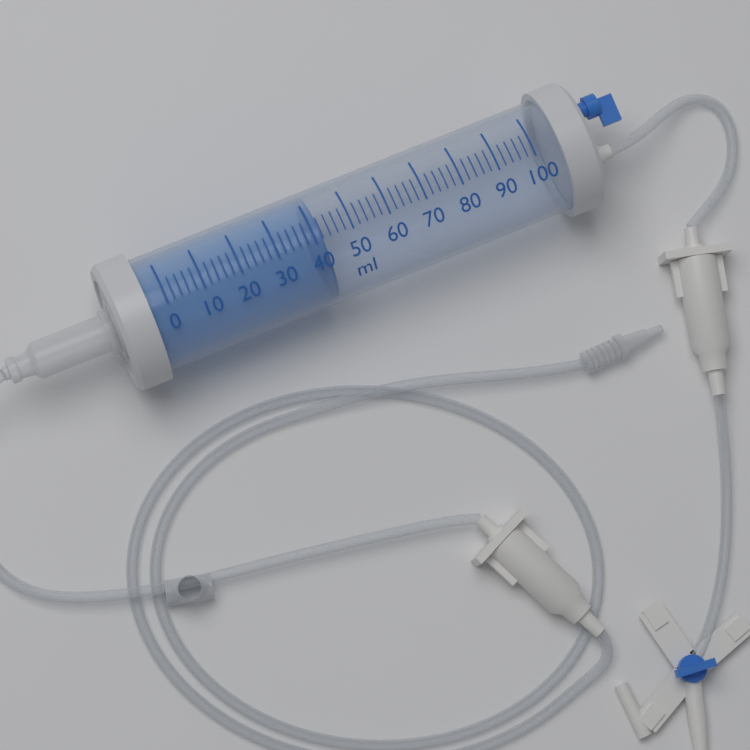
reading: 42 ml
